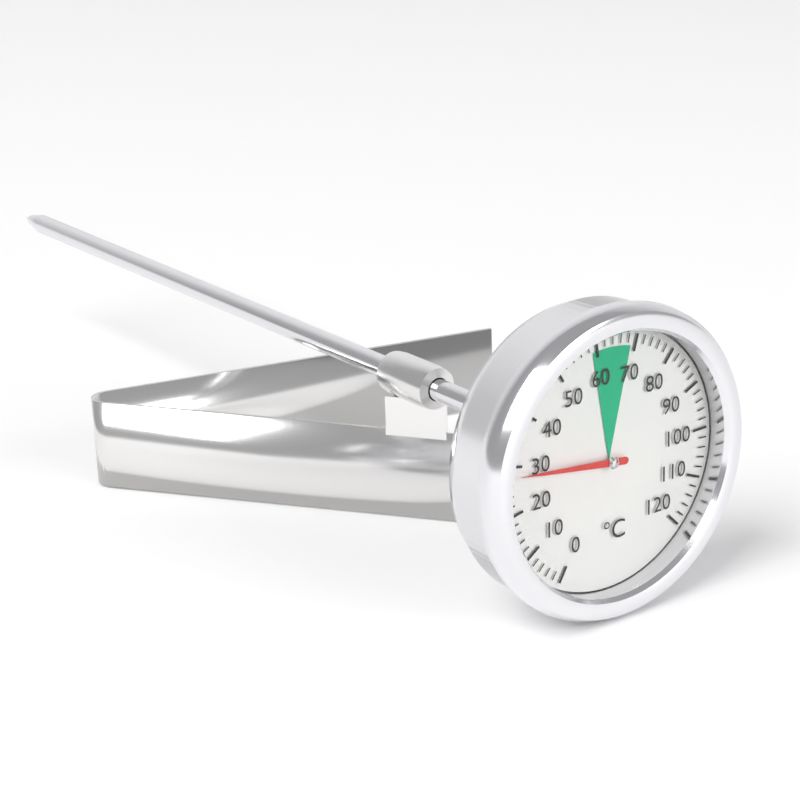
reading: 28 °C
